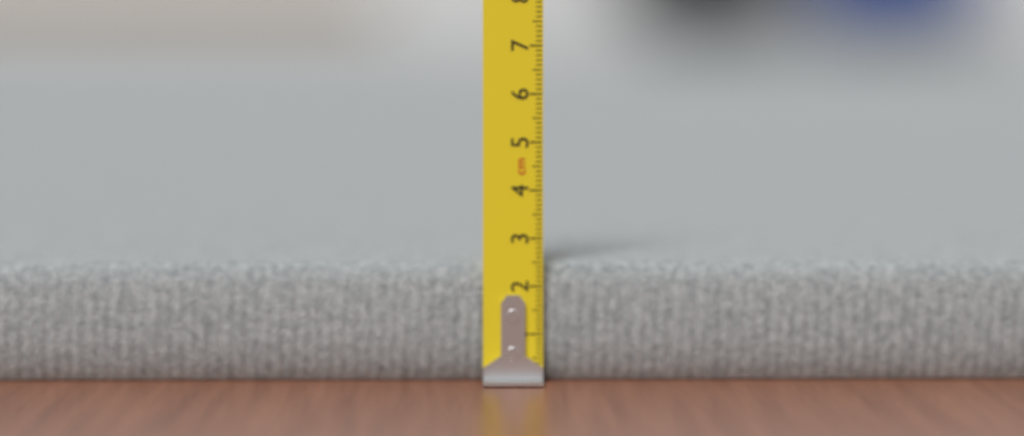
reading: 2.5 cm
